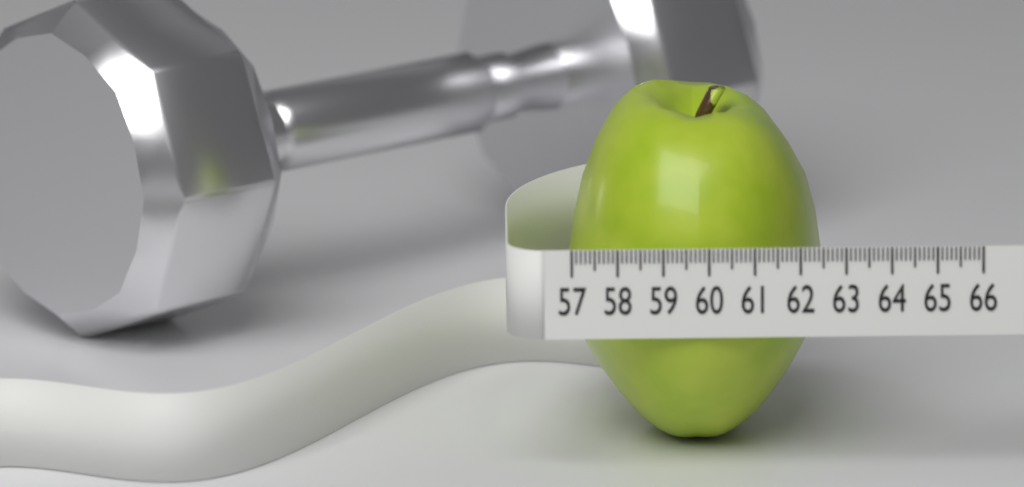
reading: 62.6 (no unit)
